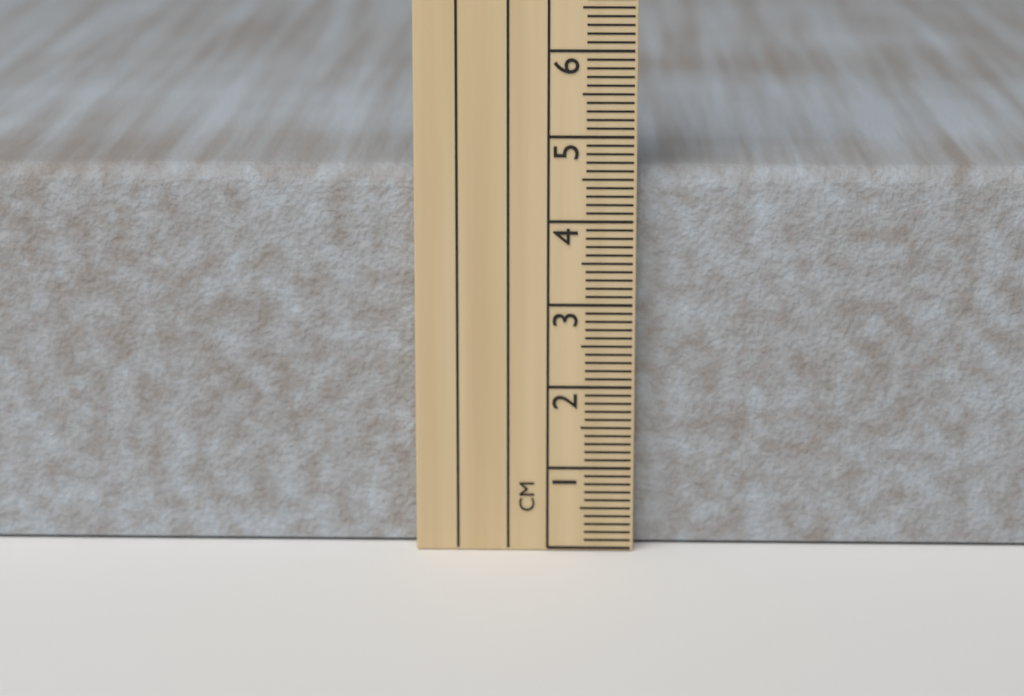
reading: 4.6 cm
